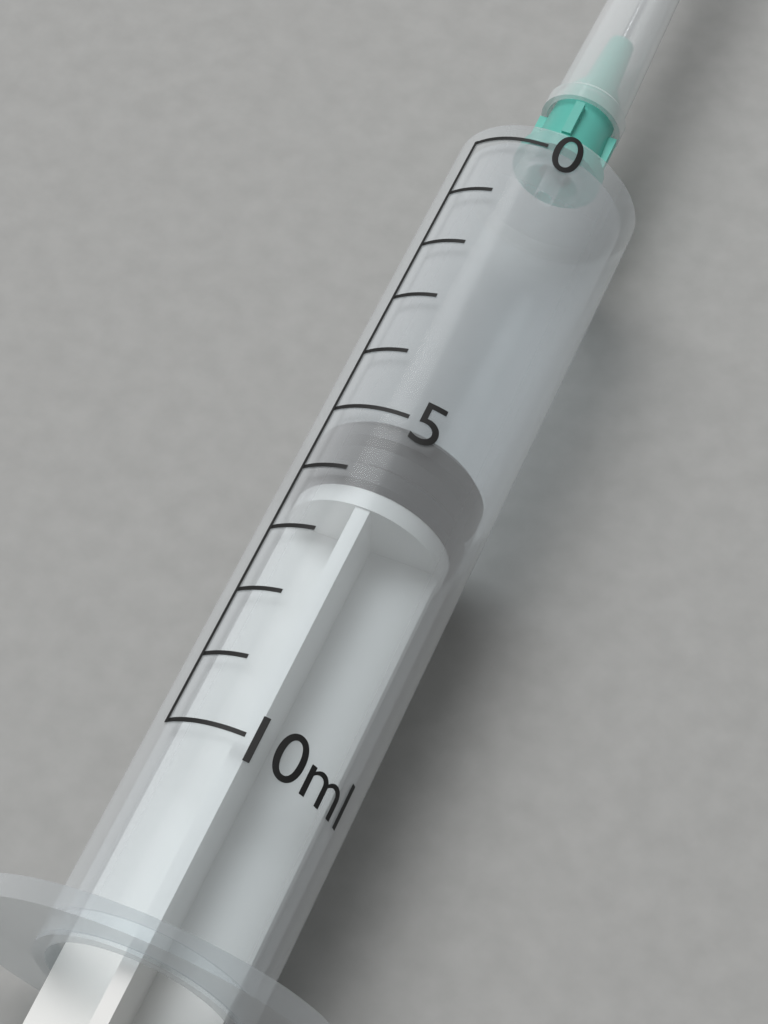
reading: 5 ml
